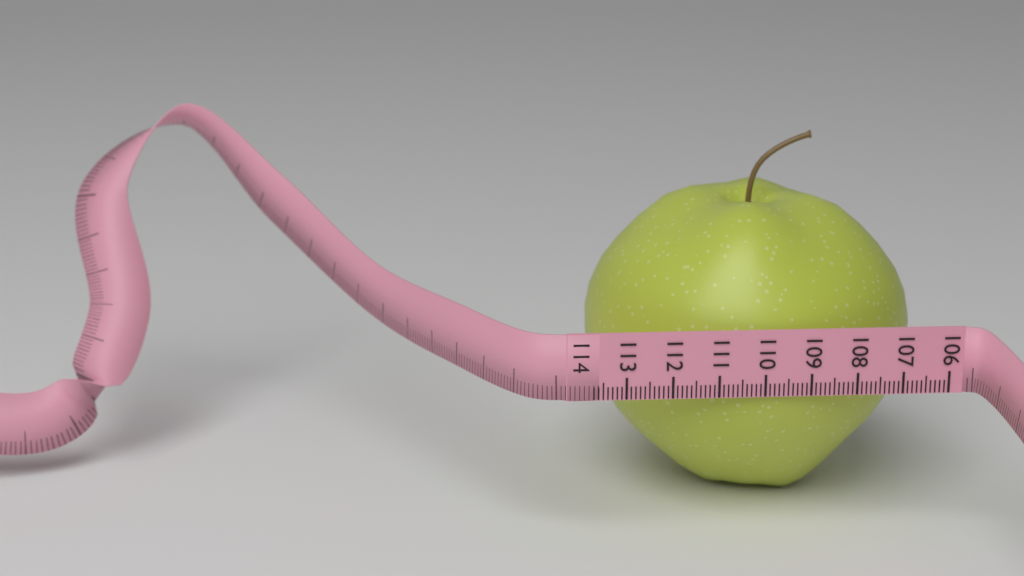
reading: 113.5 (no unit)
